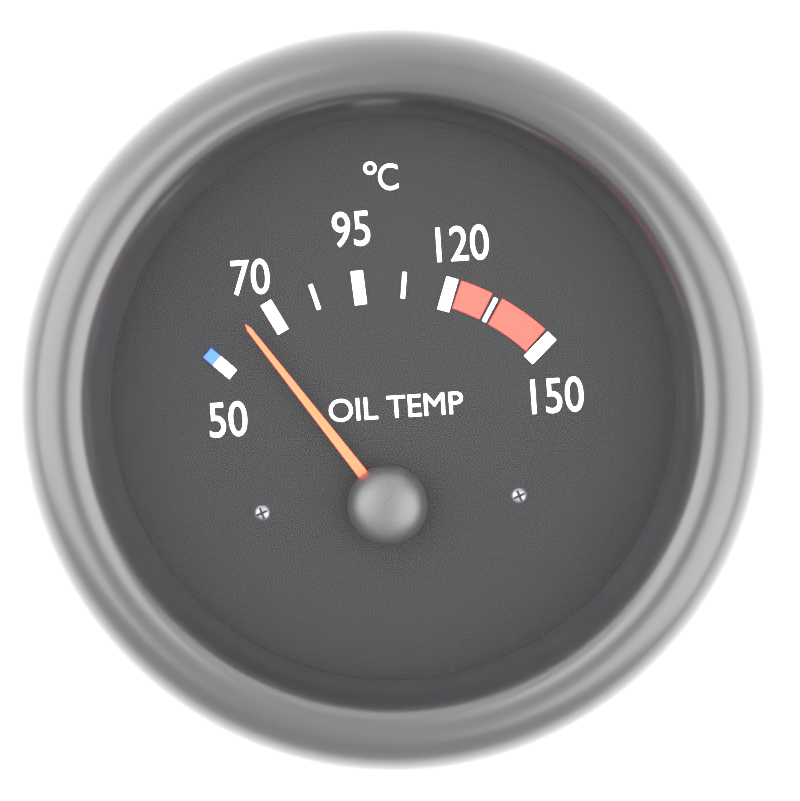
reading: 62.5 °C
